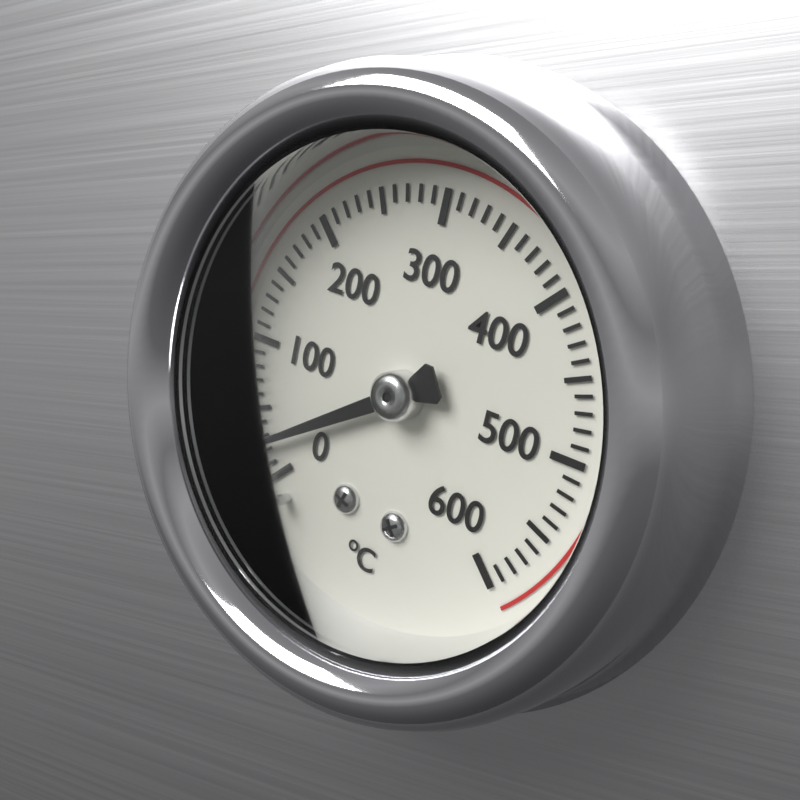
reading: 25 °C
